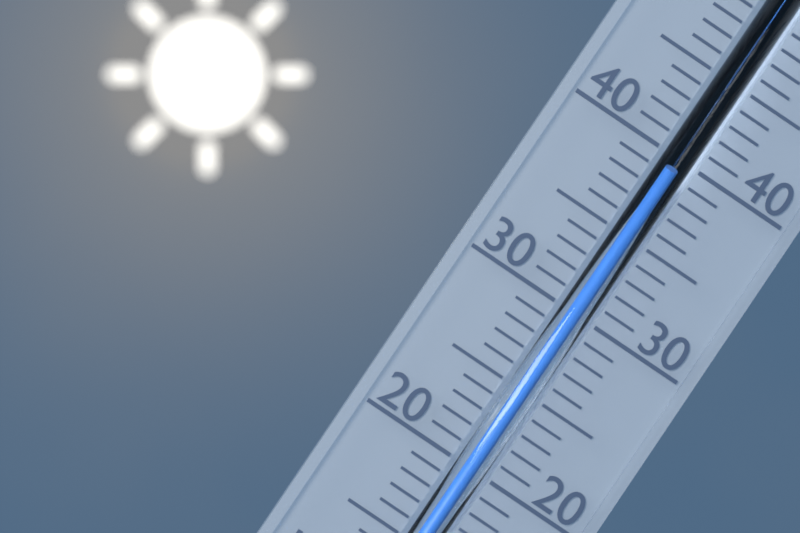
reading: 39 °C
